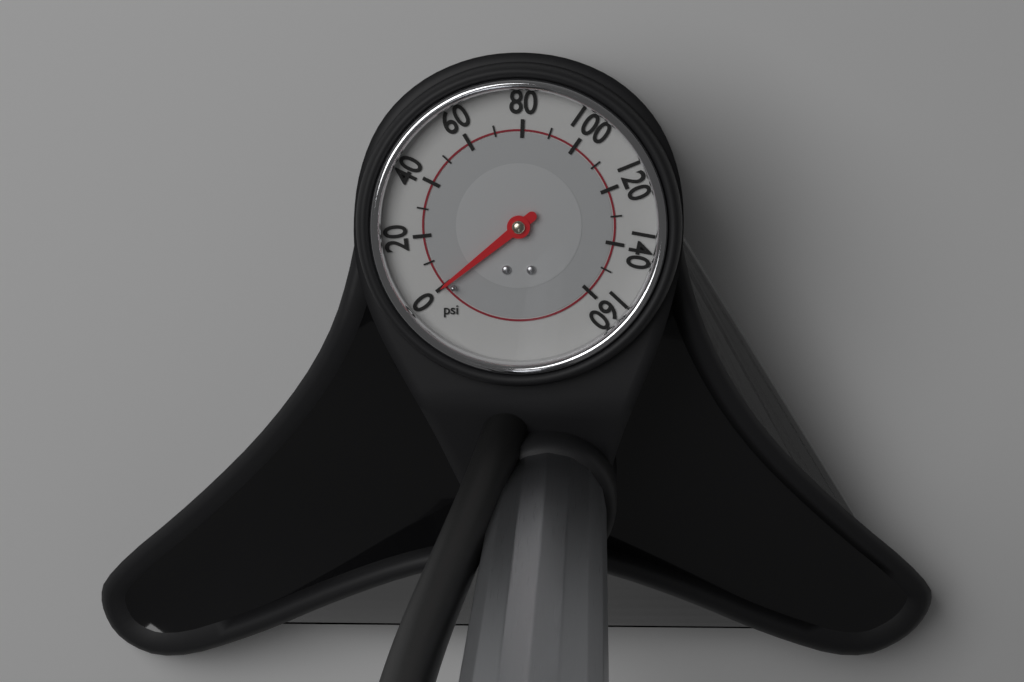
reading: 0 psi
